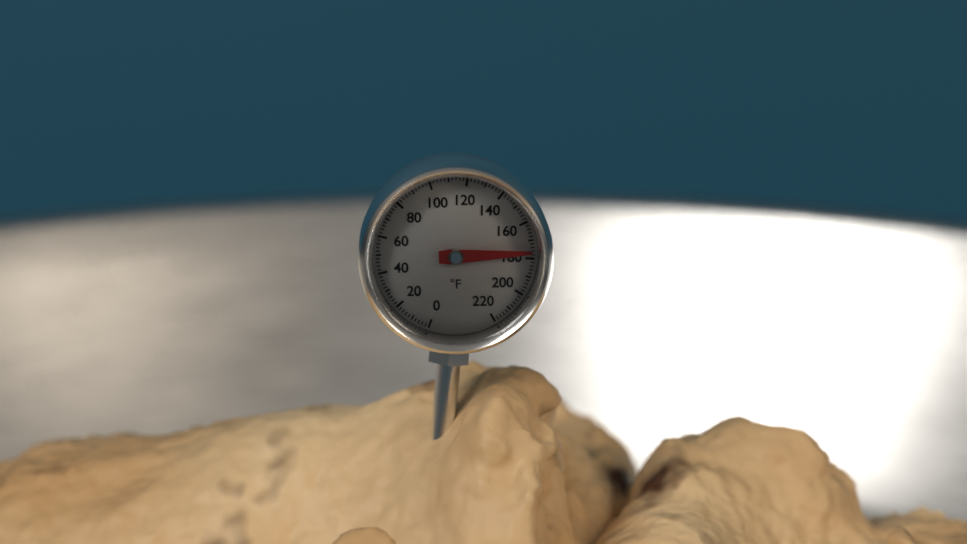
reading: 176 °F
